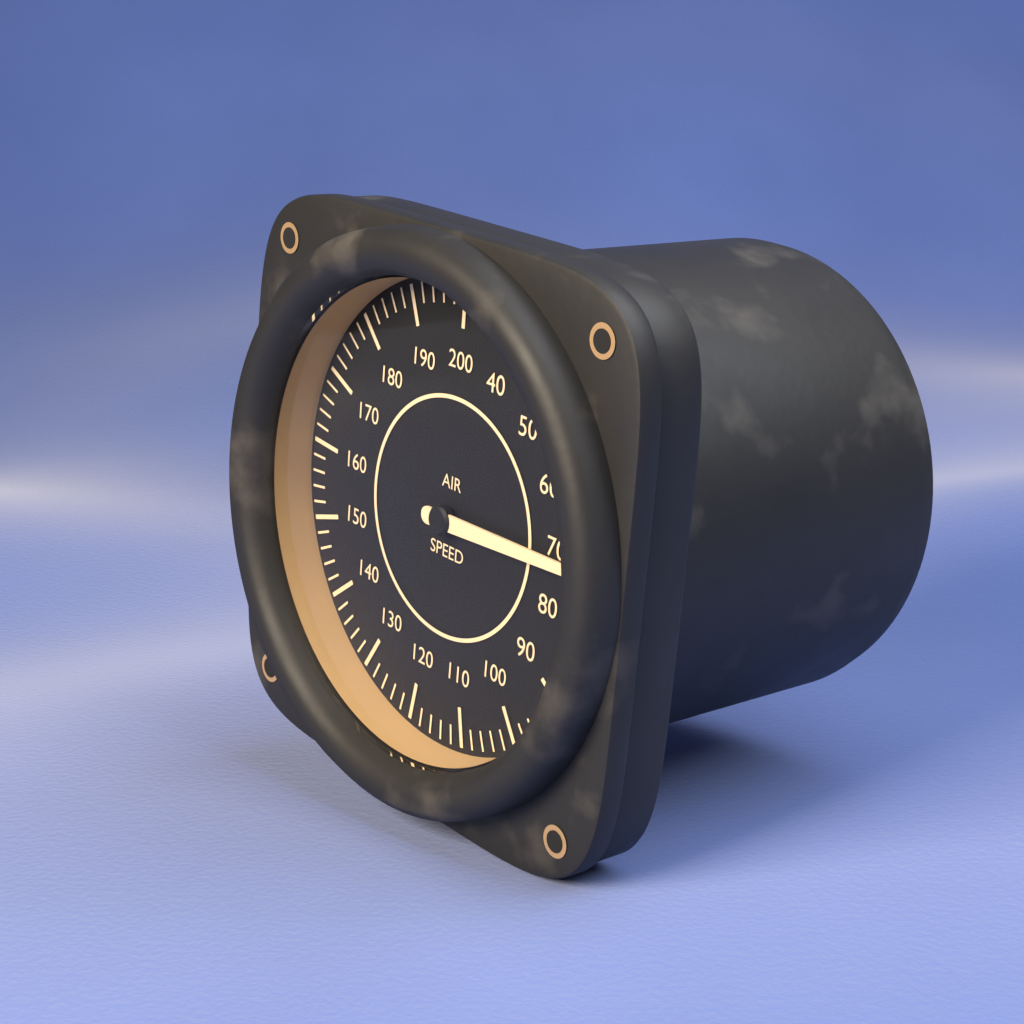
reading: 72 (no unit)
